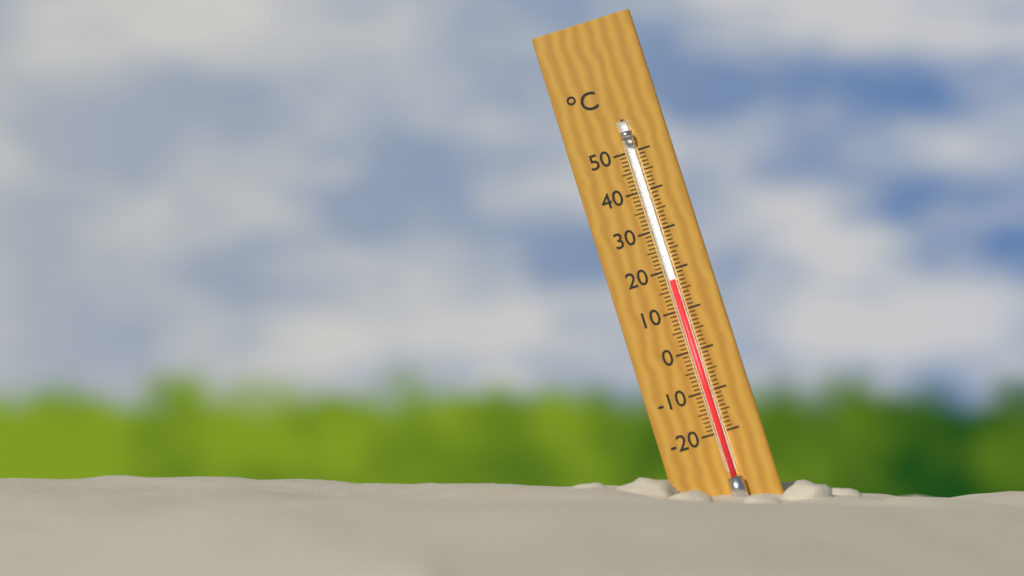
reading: 17 °C
